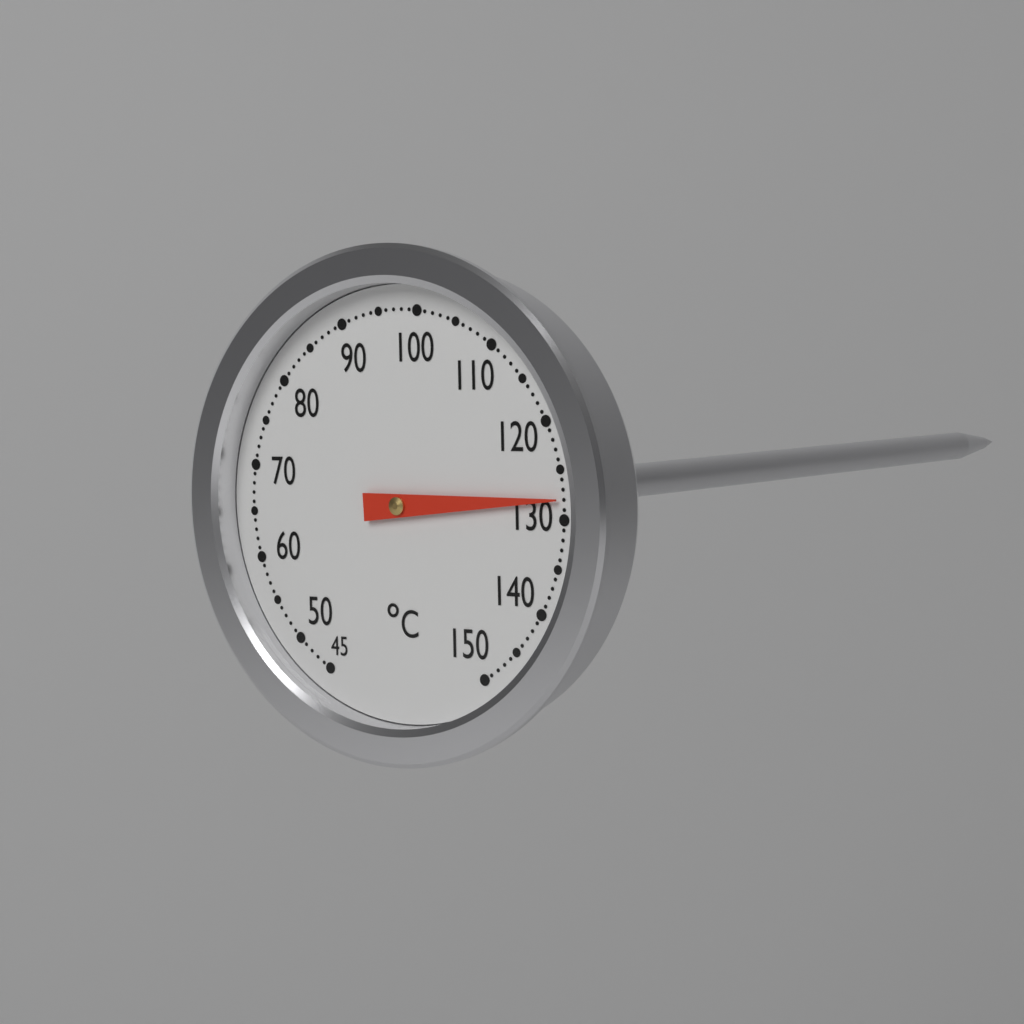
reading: 128 °C
